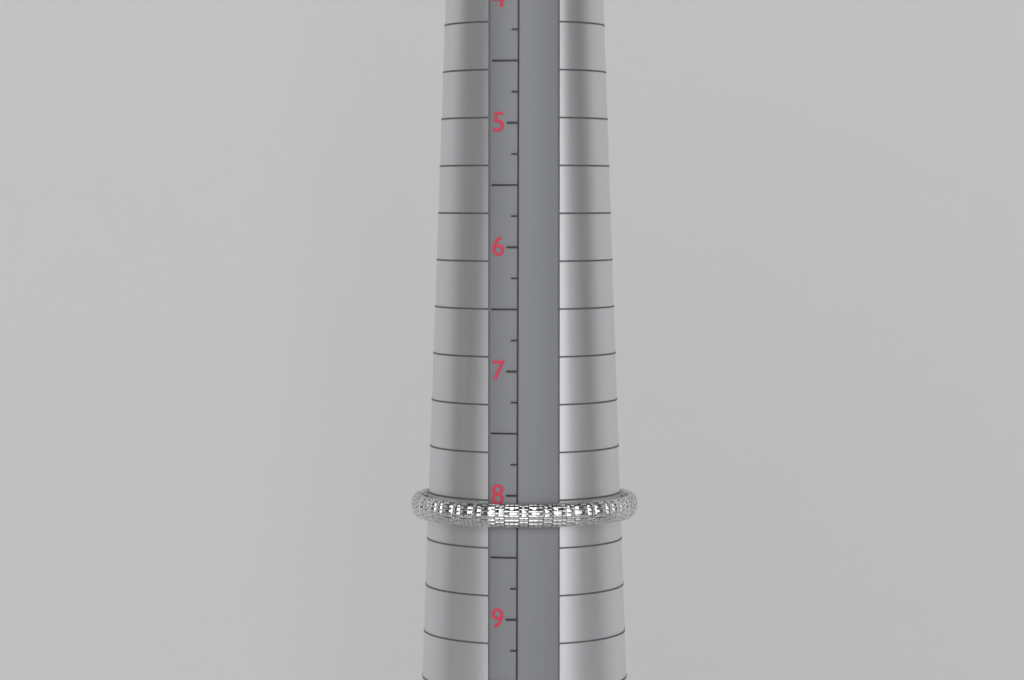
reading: 8.25 (no unit)
